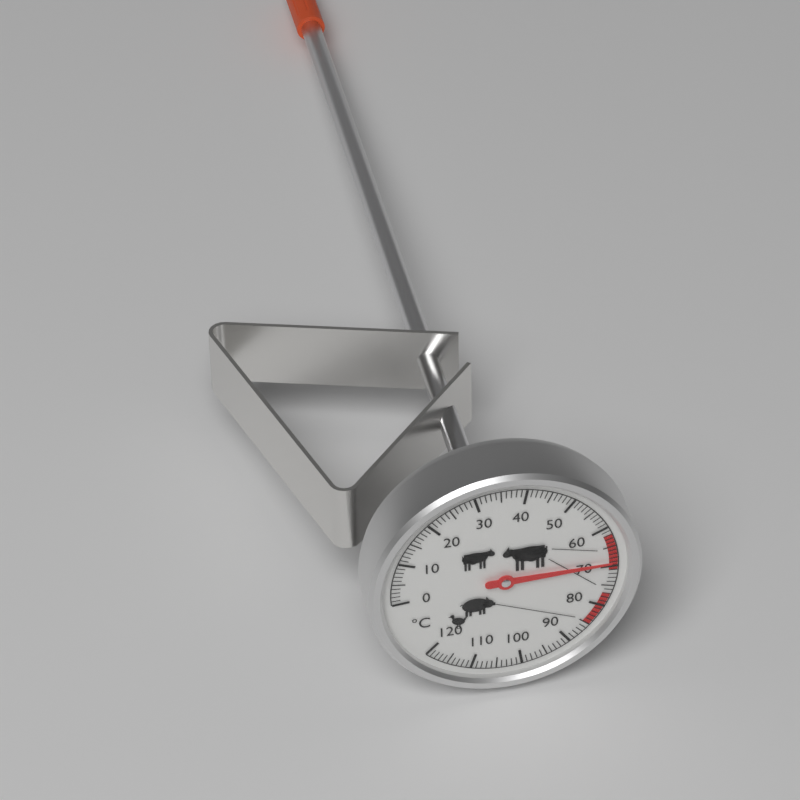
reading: 69 °C
